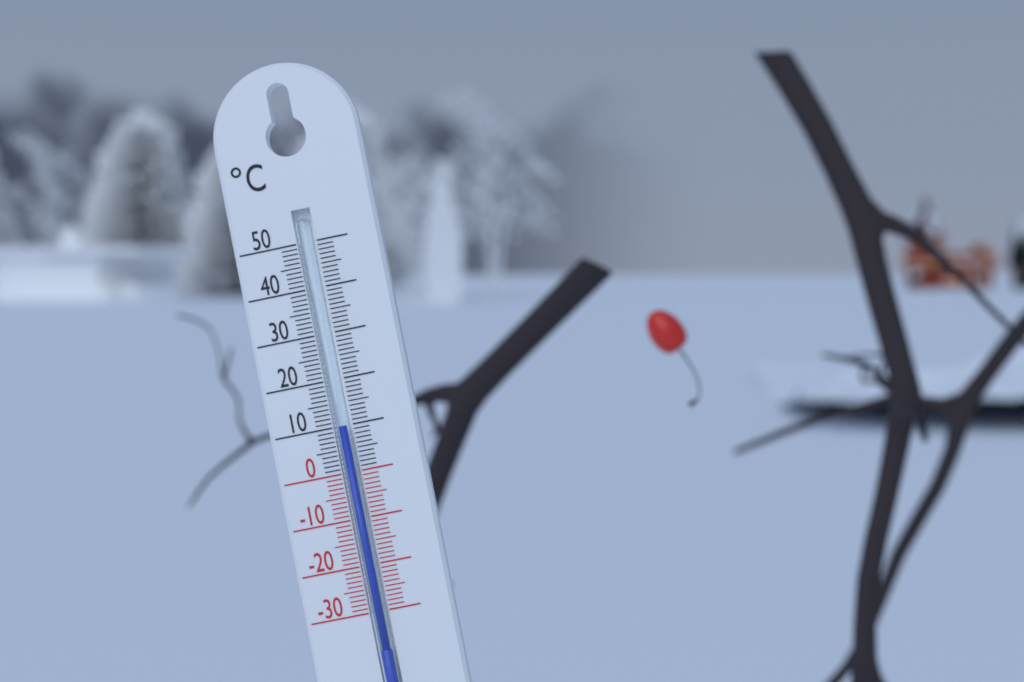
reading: 10 °C
